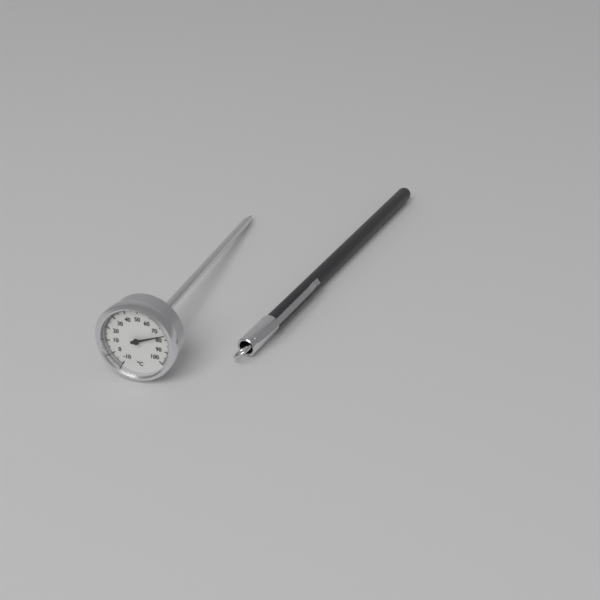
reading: 76 °C
